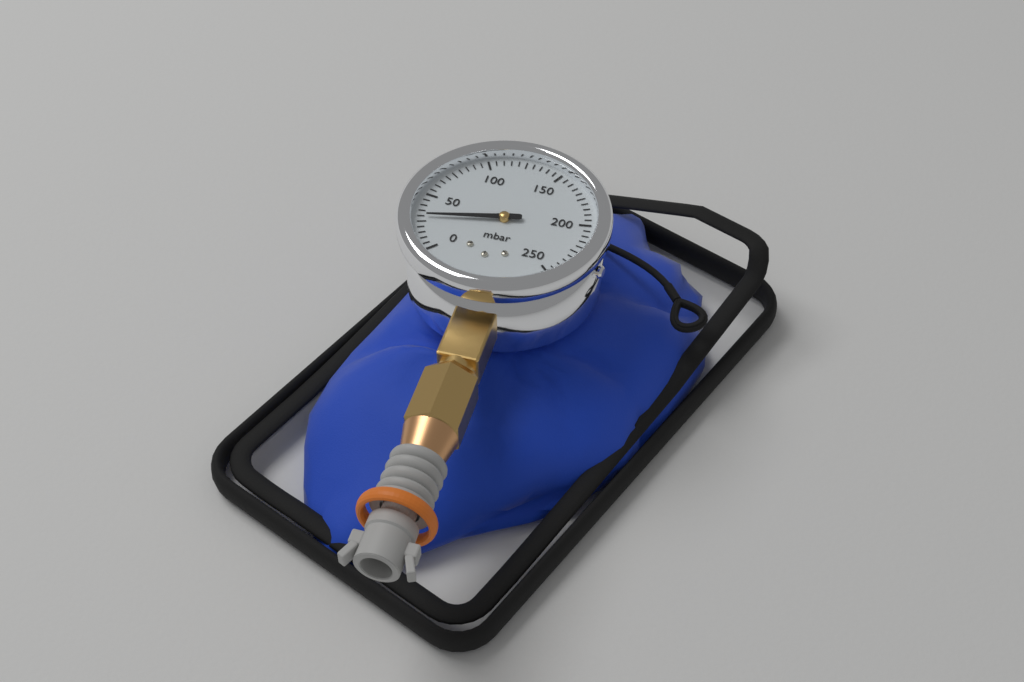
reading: 30 mbar
